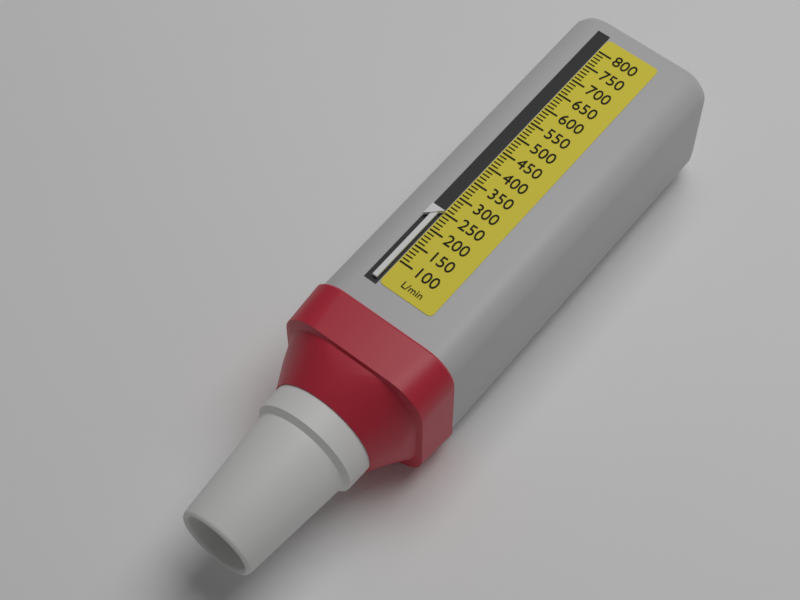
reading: 250 L/min
